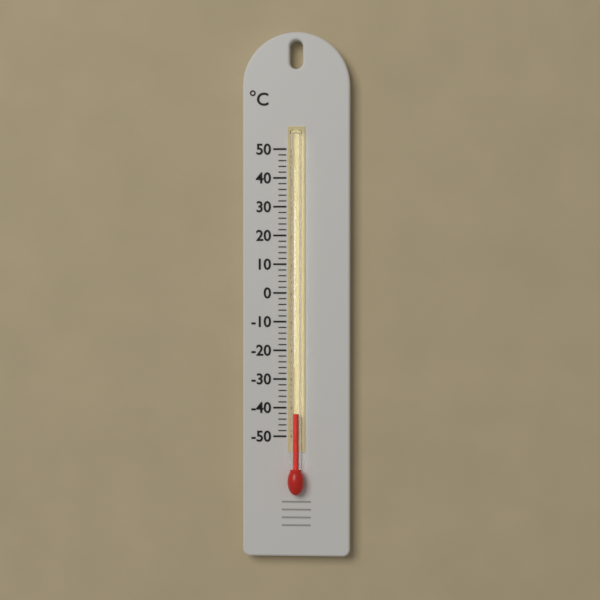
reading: -42 °C
